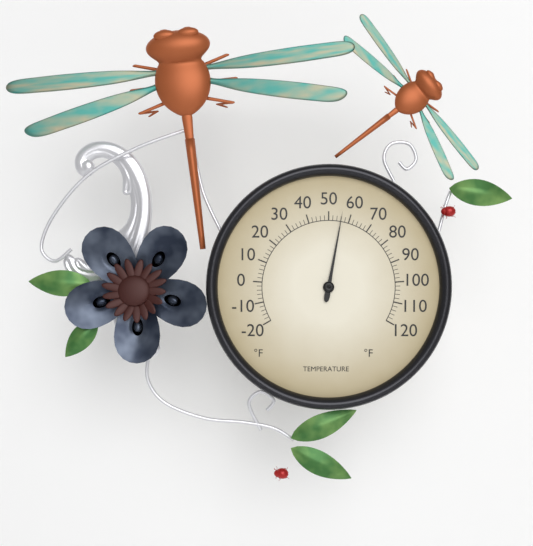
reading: 56 °F
